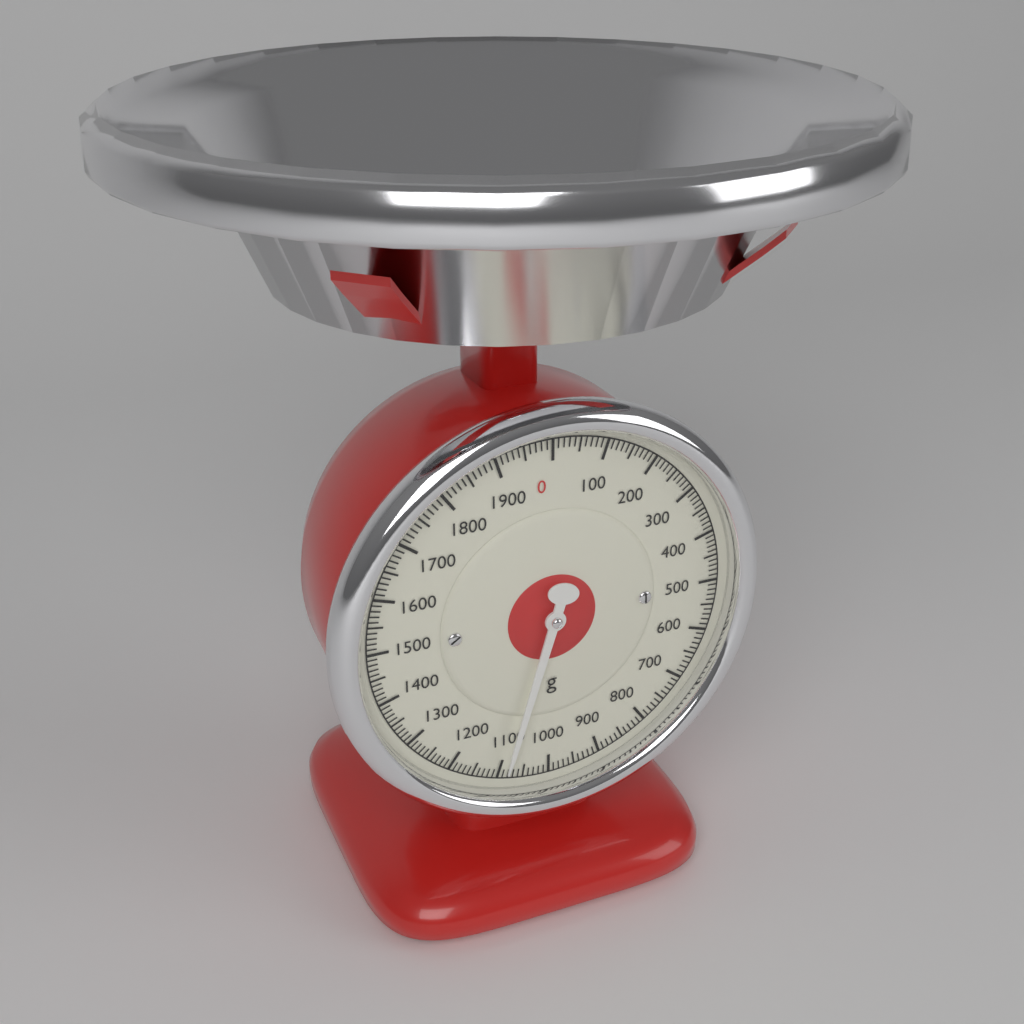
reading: 1090 g
